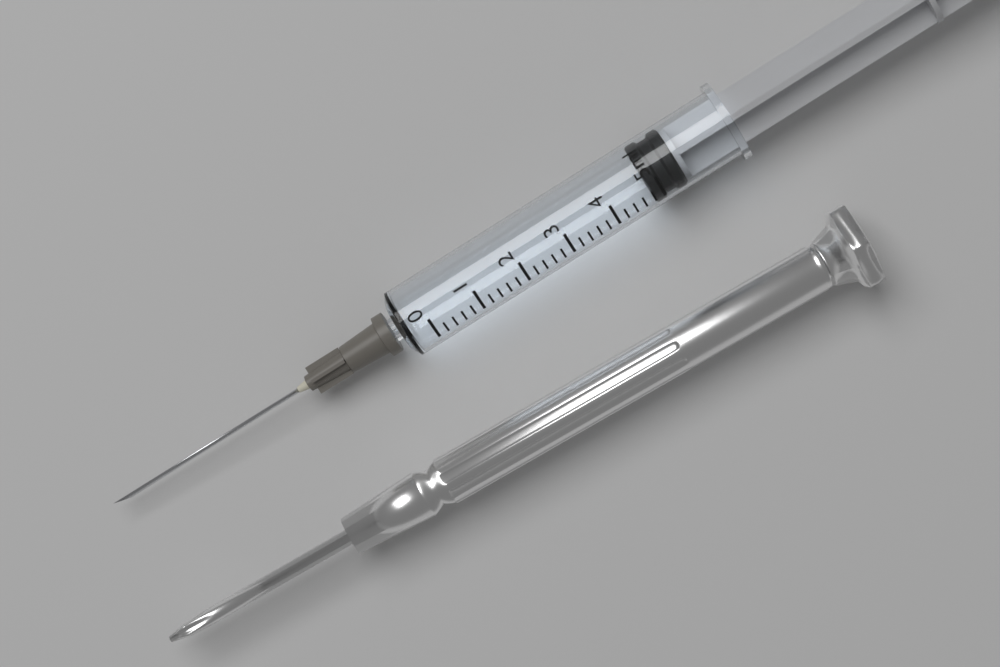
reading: 4.8 ml
